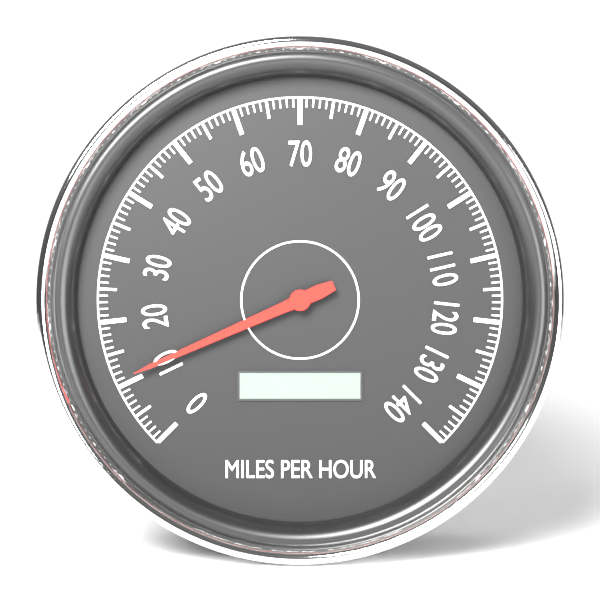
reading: 11 mph
